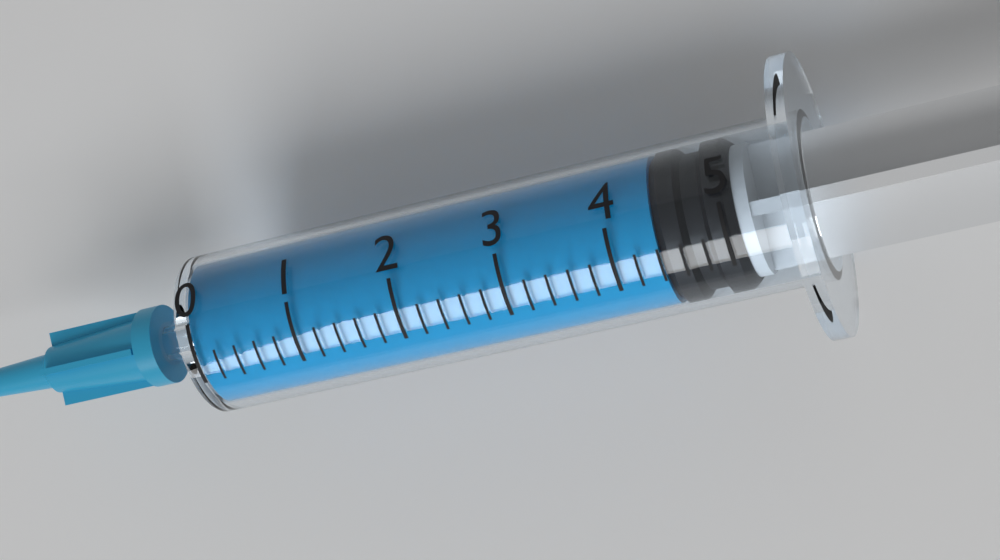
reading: 4.4 (no unit)
